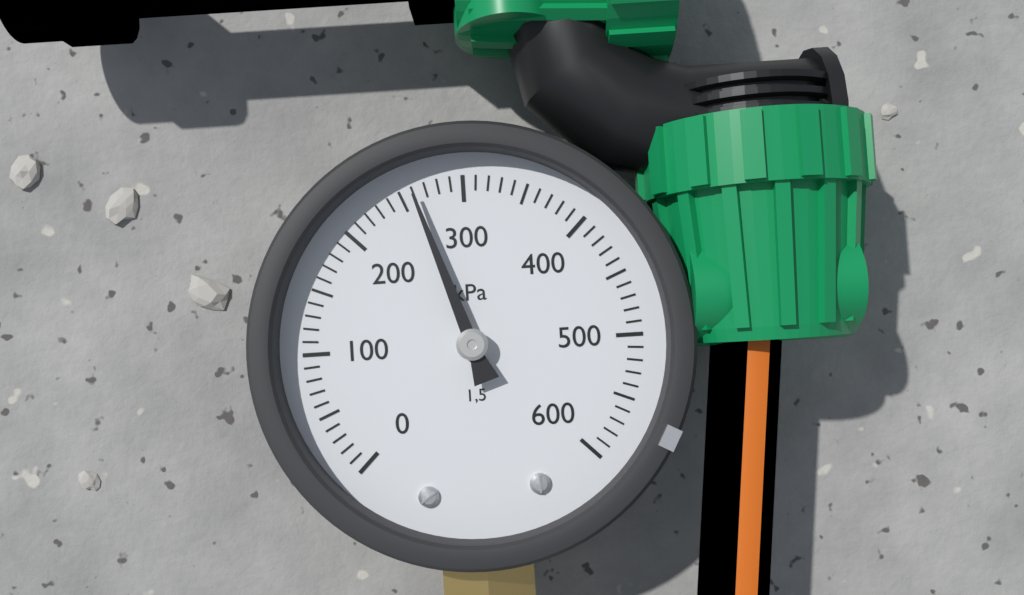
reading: 260 kPa
